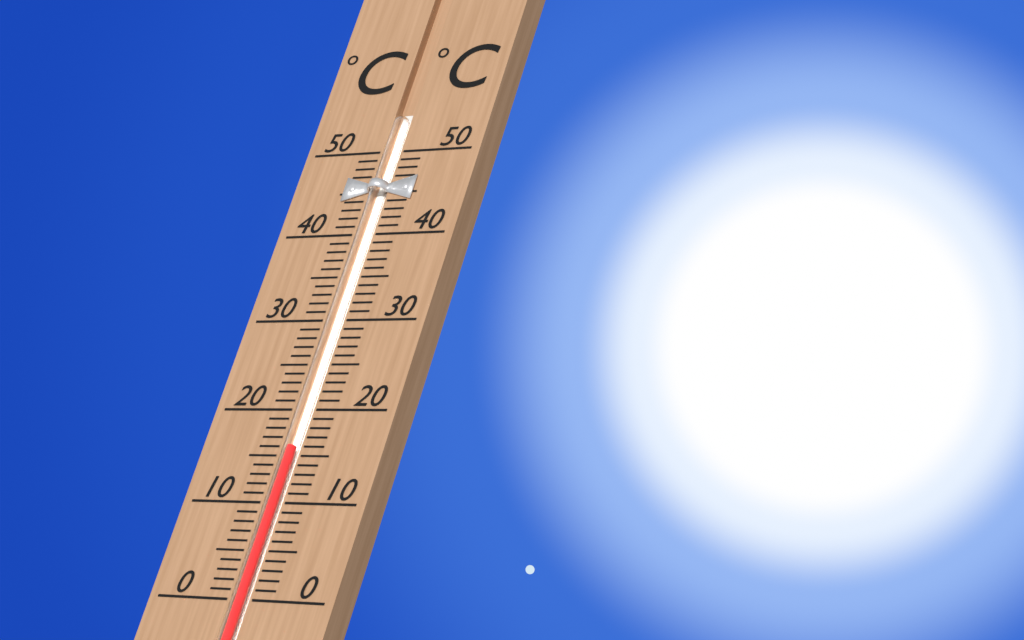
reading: 16 °C
